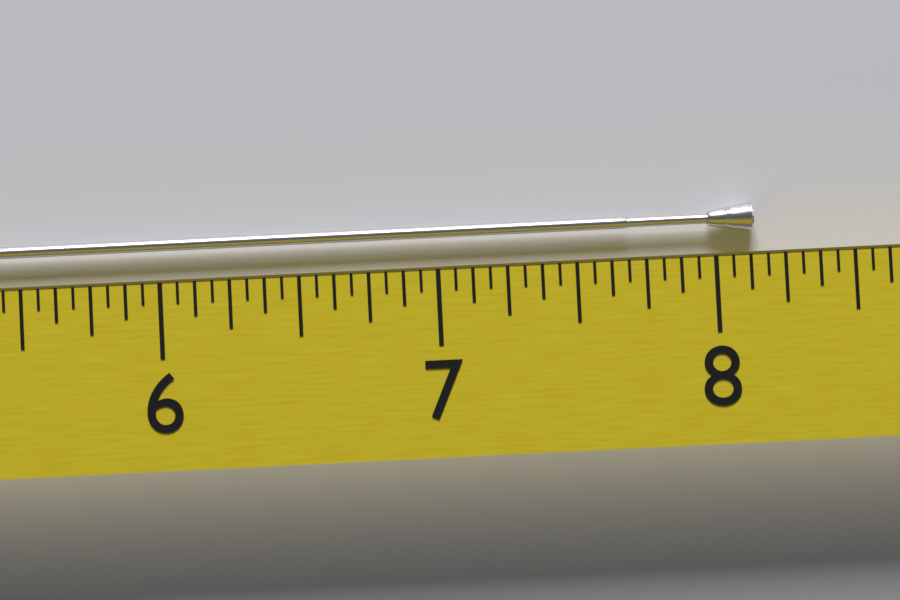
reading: 8.1875 (no unit)
